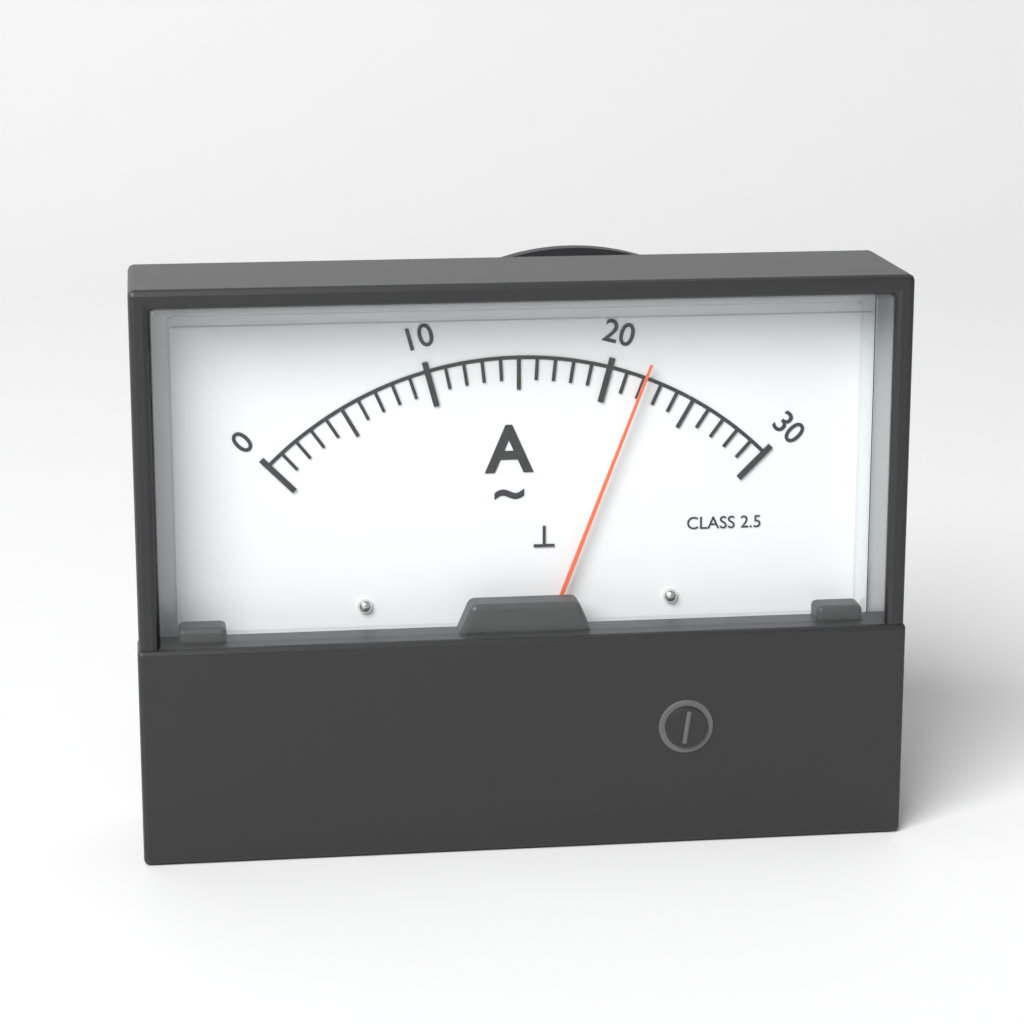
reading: 22 A
